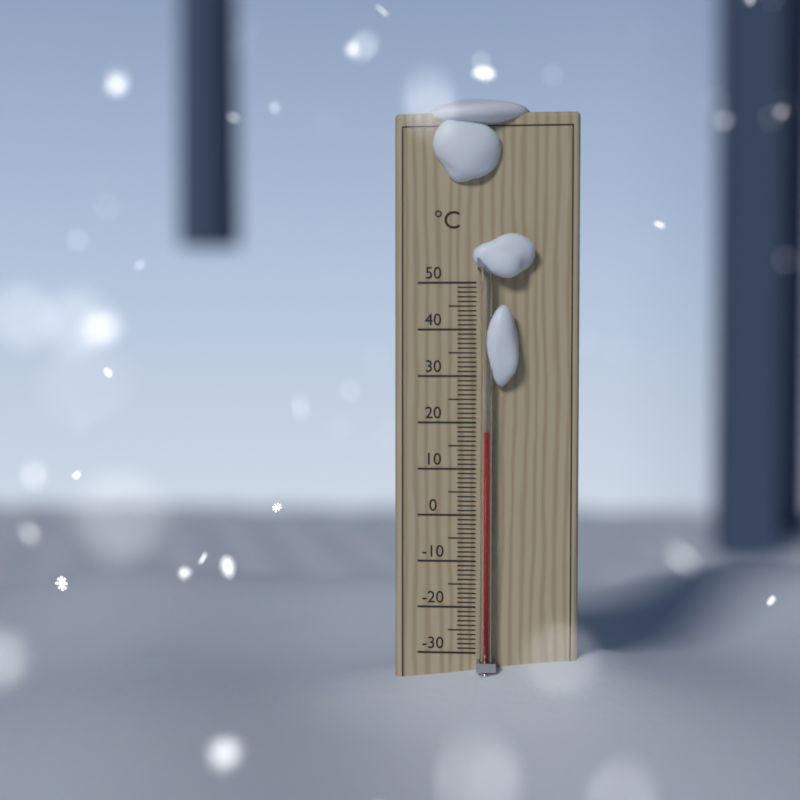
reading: 18 °C
